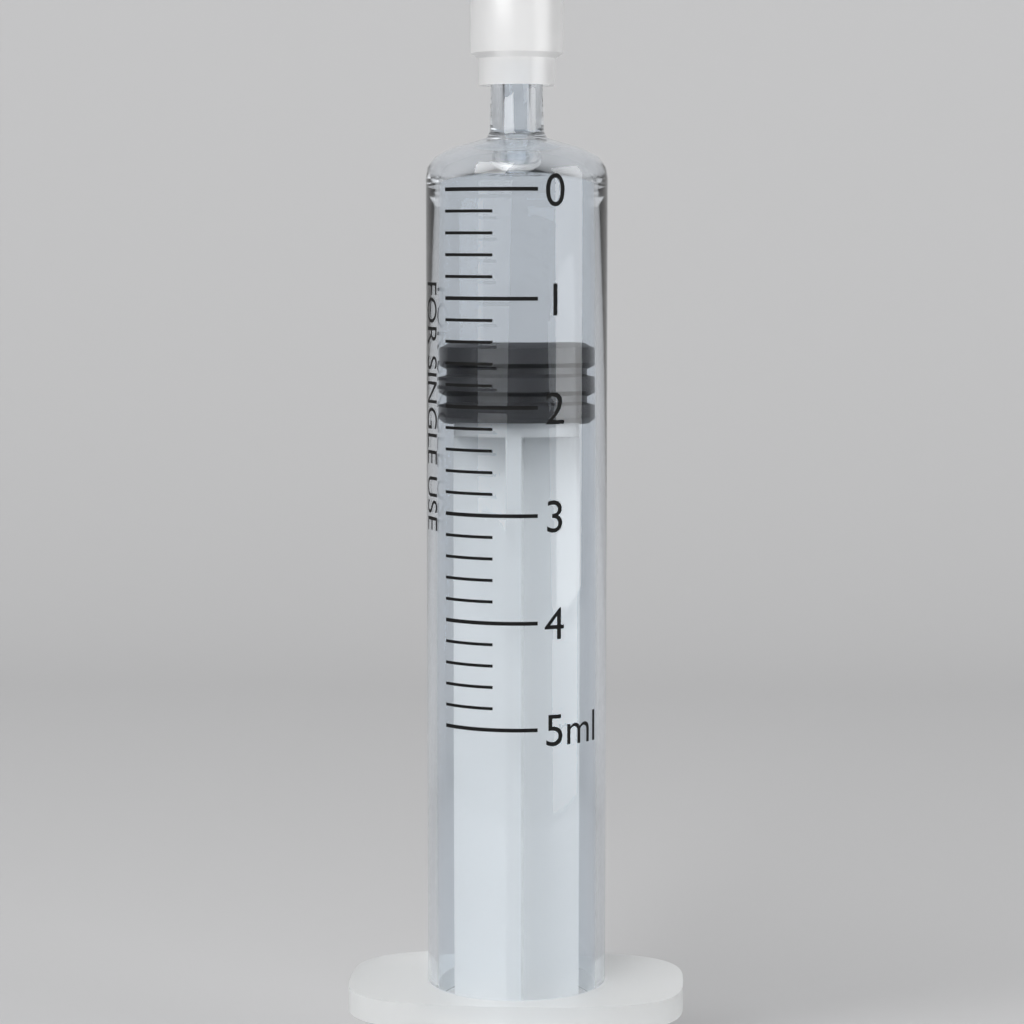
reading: 1.4 ml
